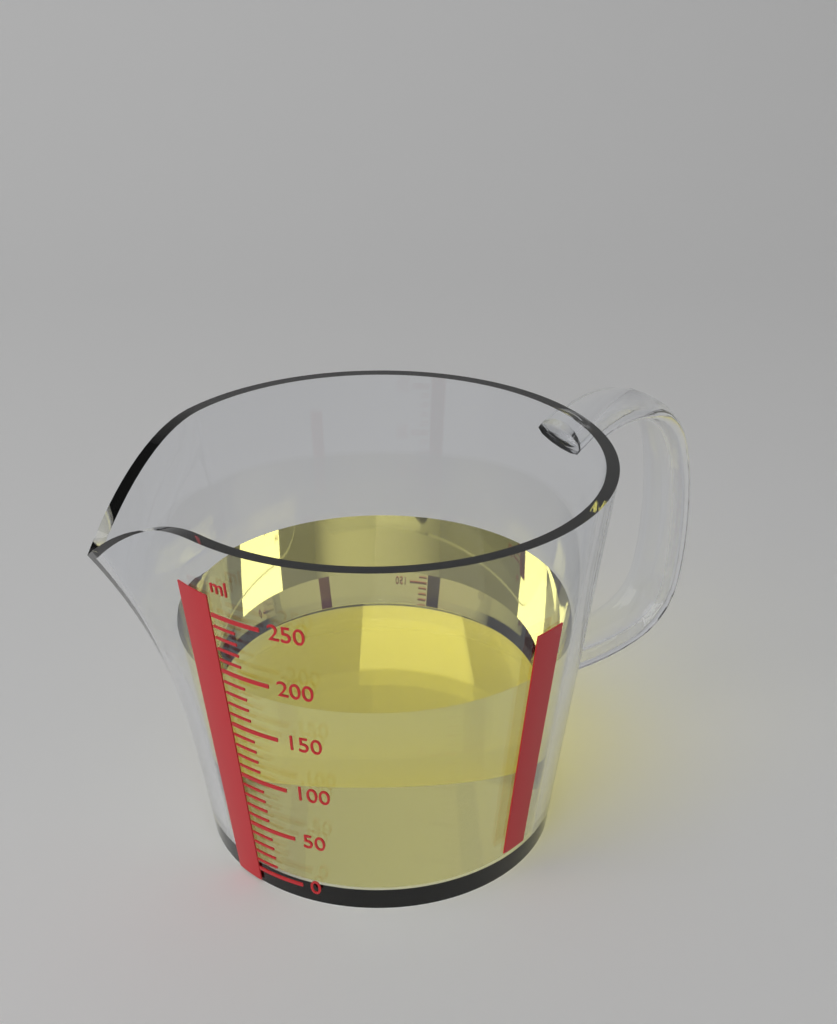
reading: 180 ml
